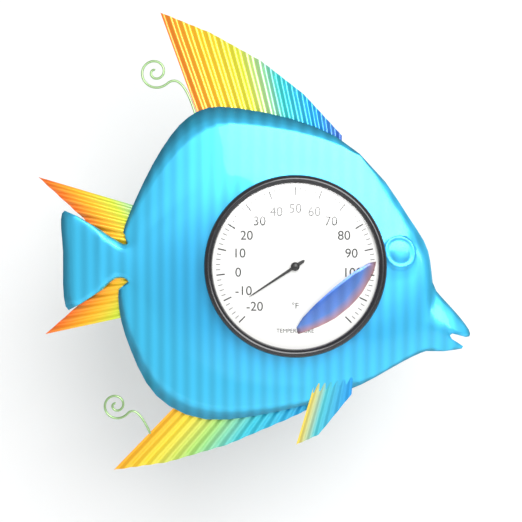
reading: -14 °F
